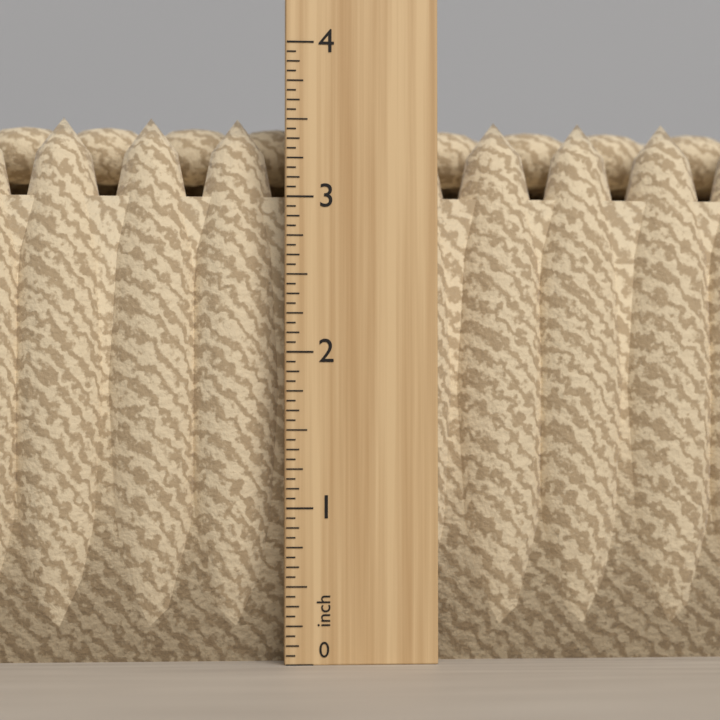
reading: 3.5625 in
